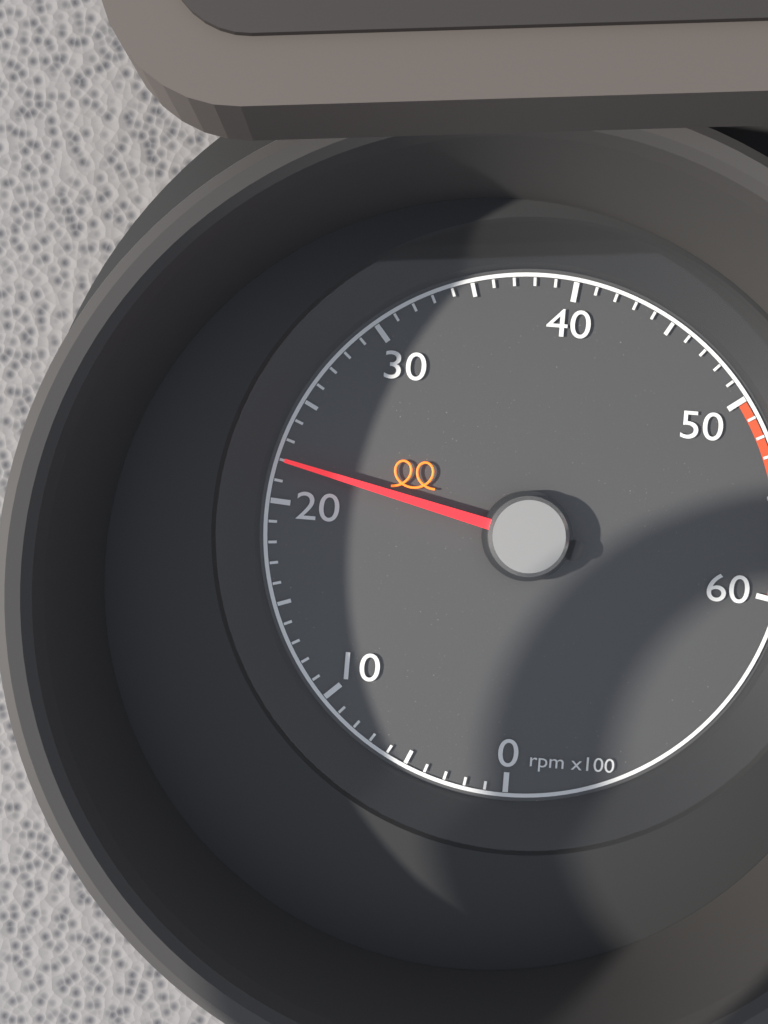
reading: 2200 rpm
